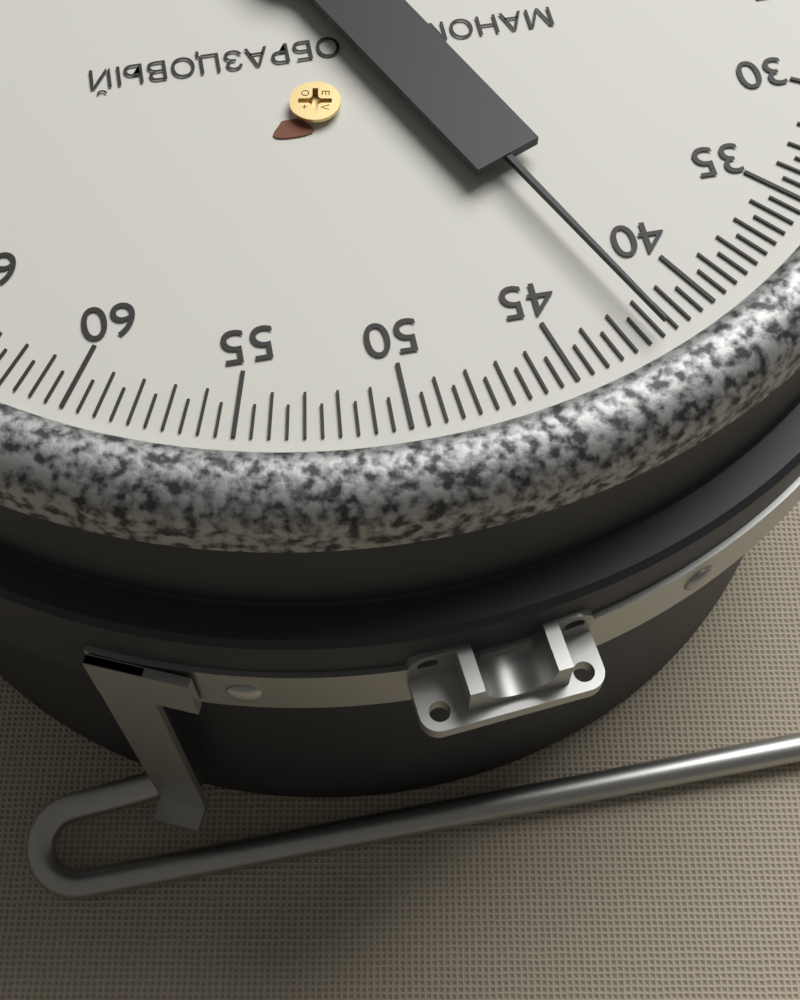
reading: 42.0 (no unit)
